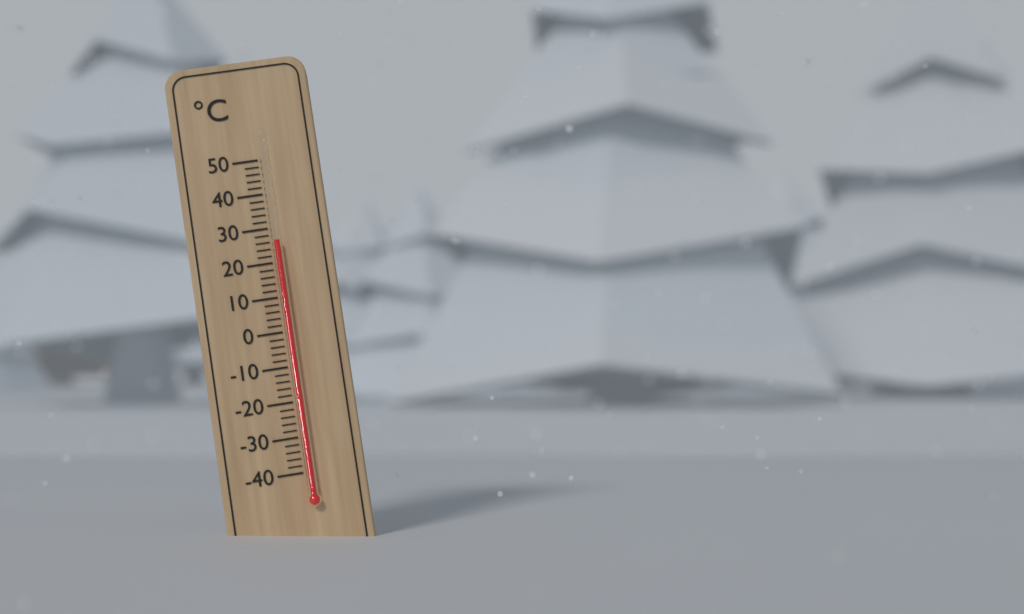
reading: 26 °C
